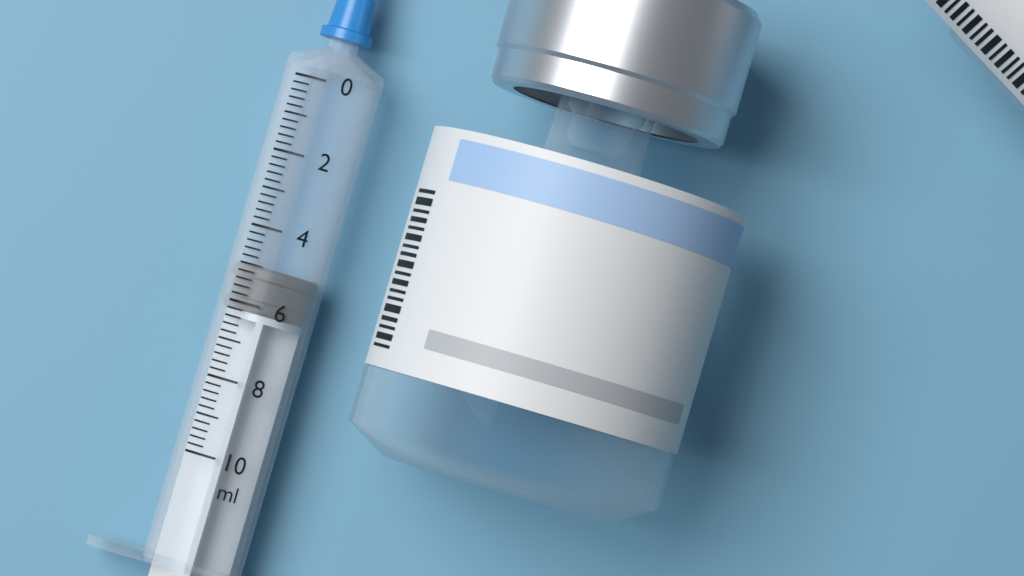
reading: 5.0 ml
